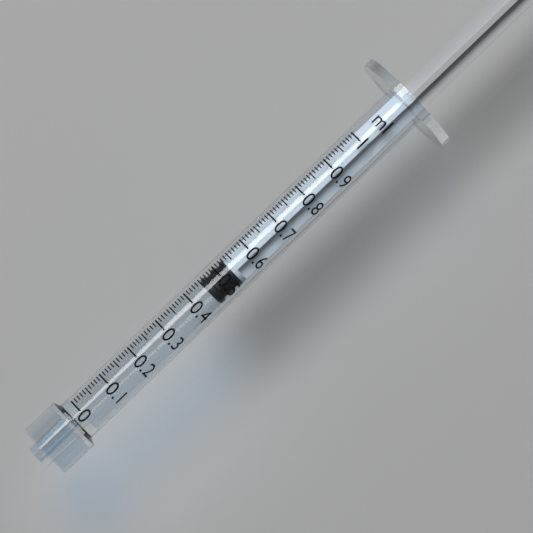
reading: 0.45 ml
